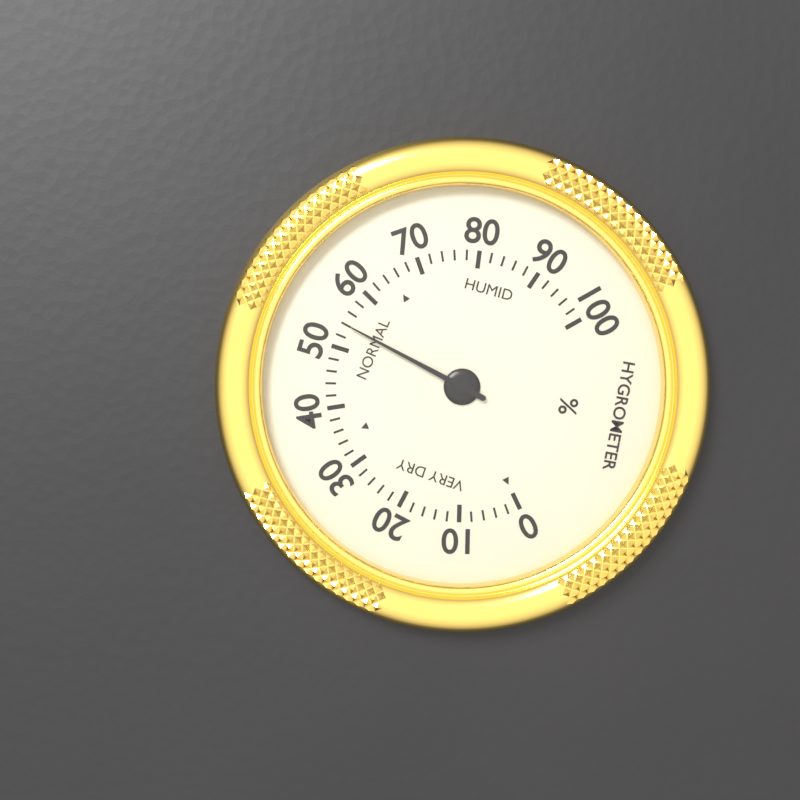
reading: 54 %
